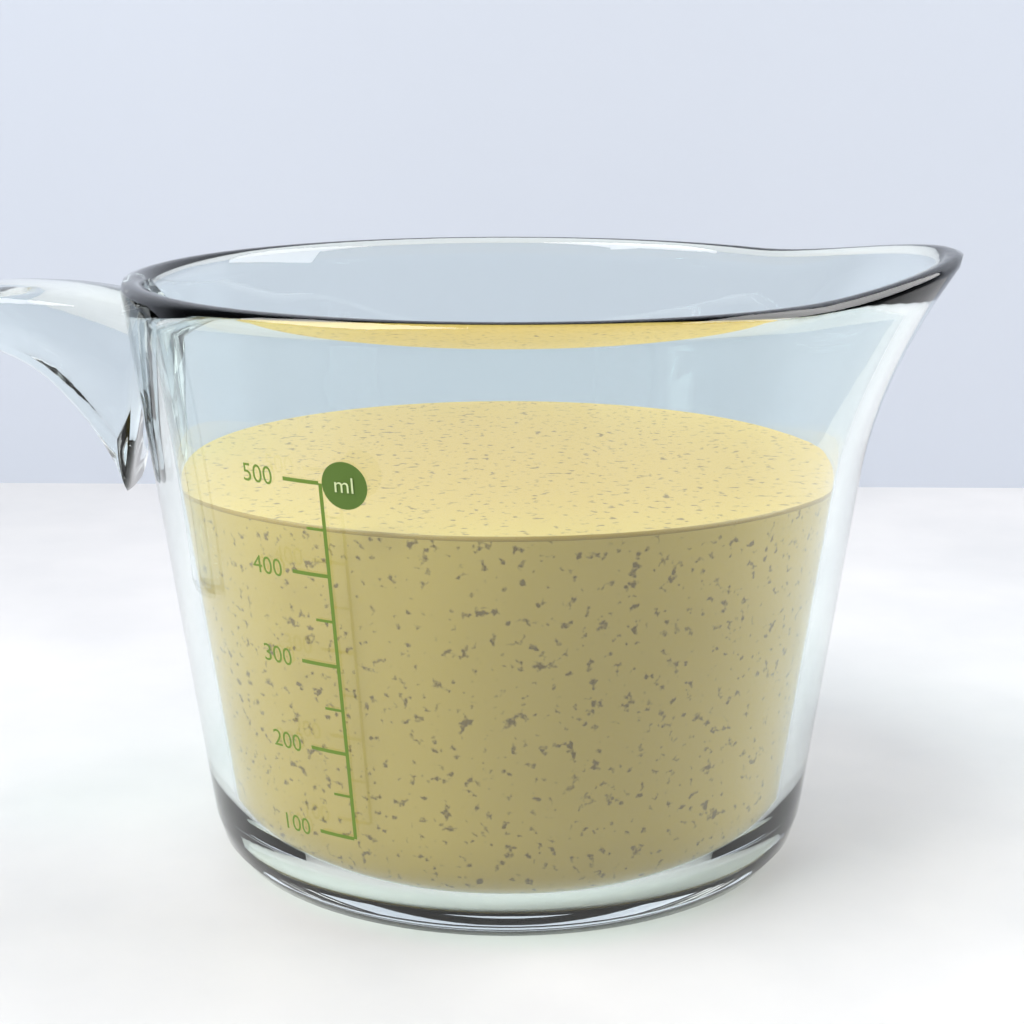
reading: 450 ml
